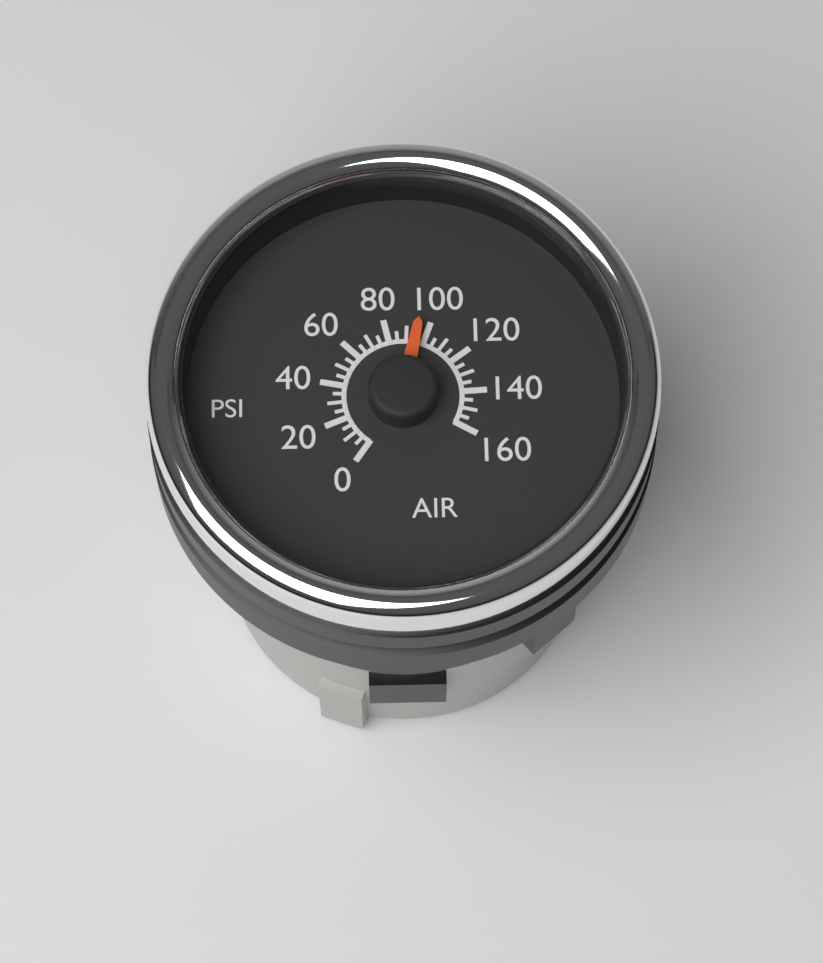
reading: 95 psi
